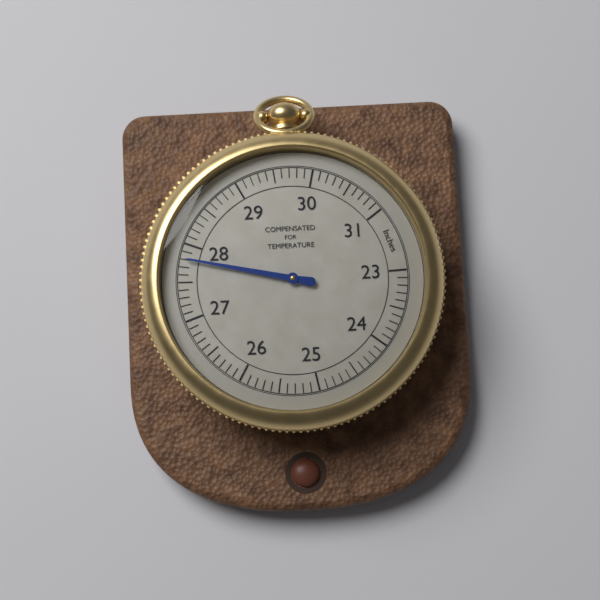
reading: 27.8 inches
